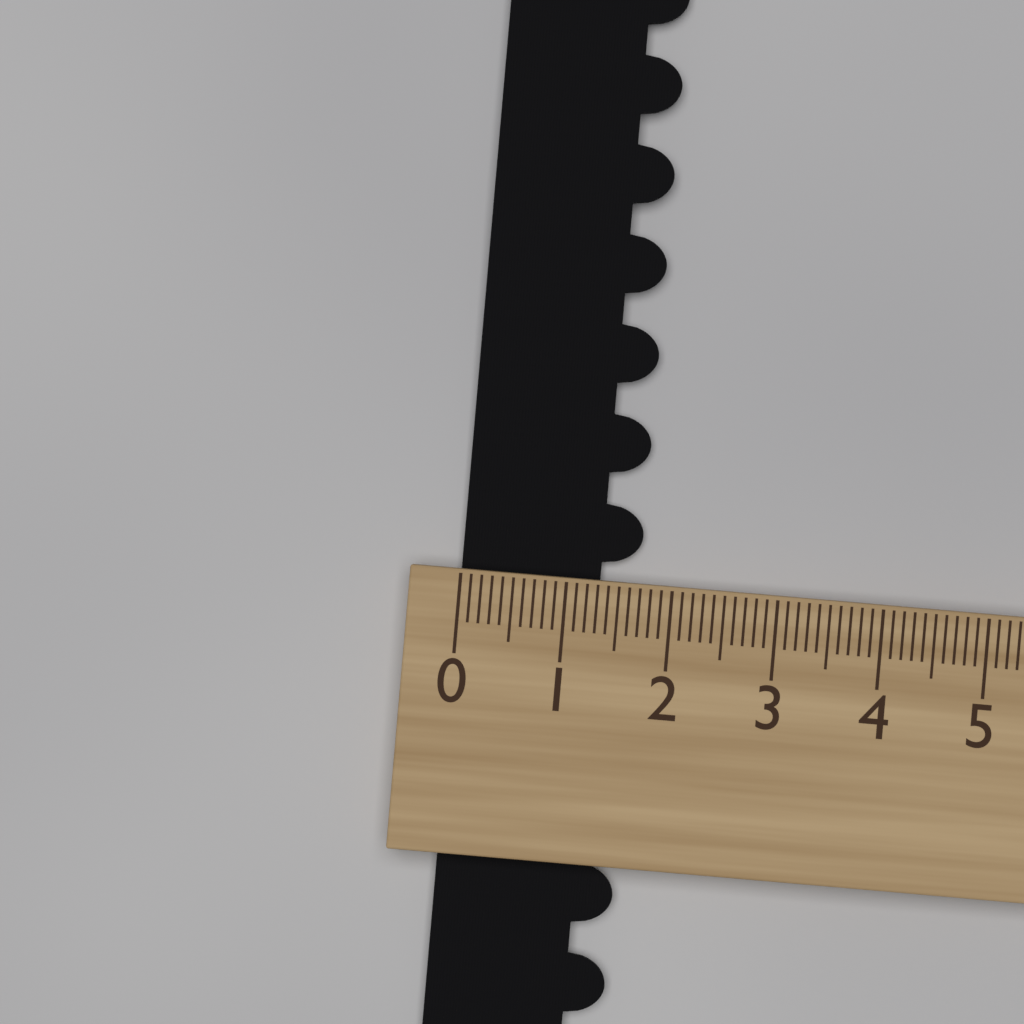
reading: 1.7 (no unit)
